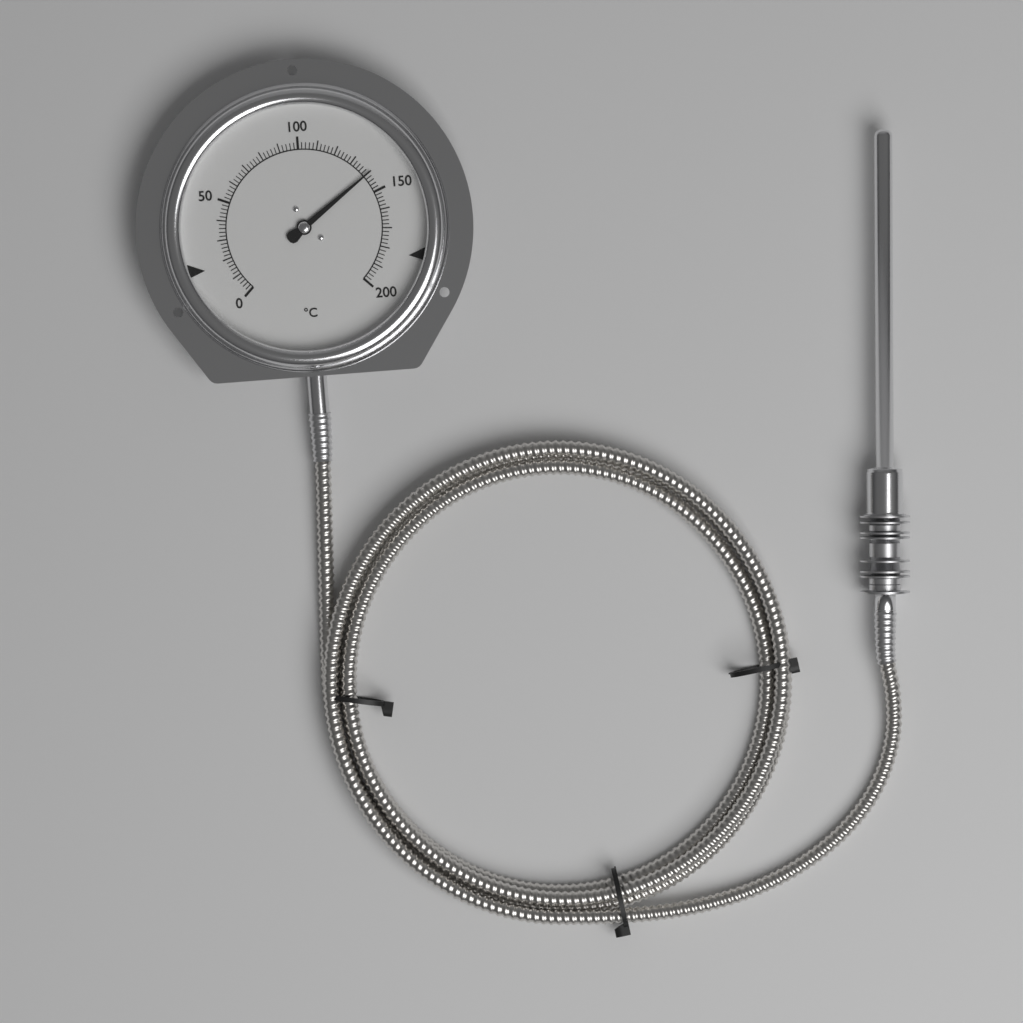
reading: 140 °C
